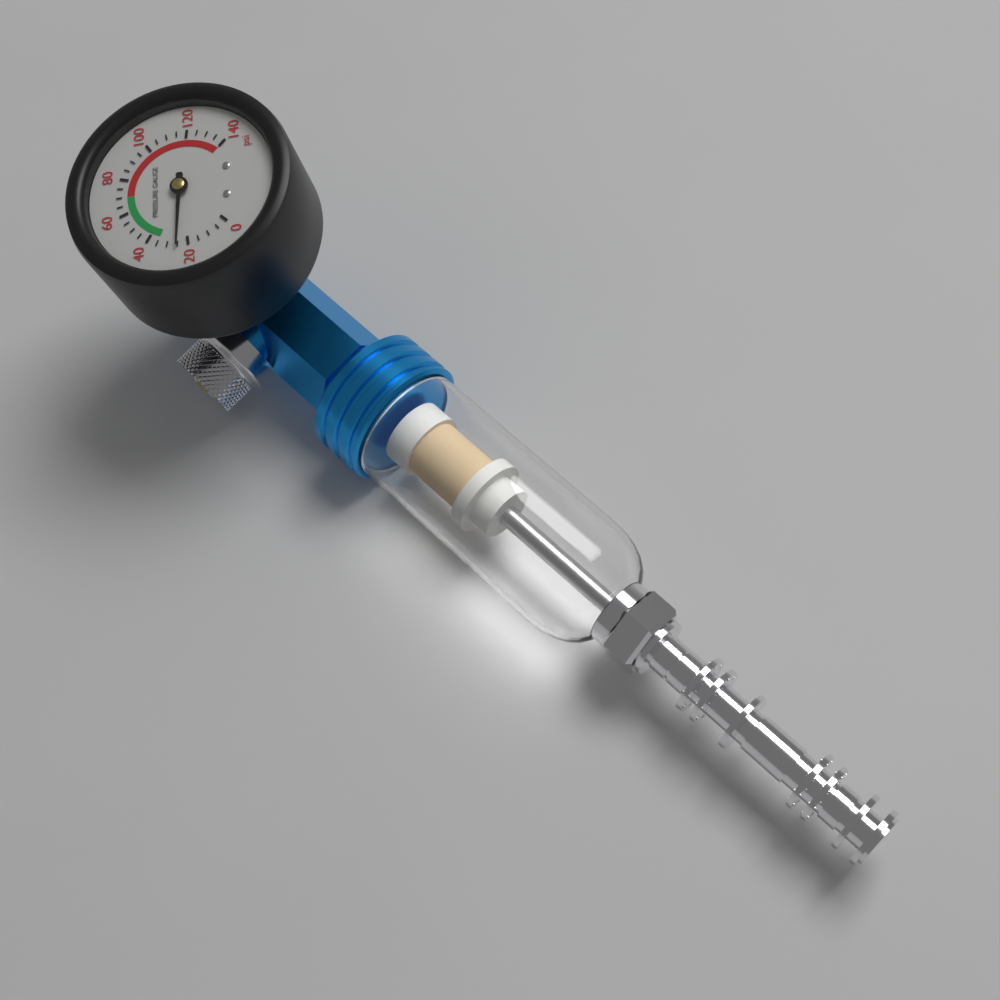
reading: 25 psi
